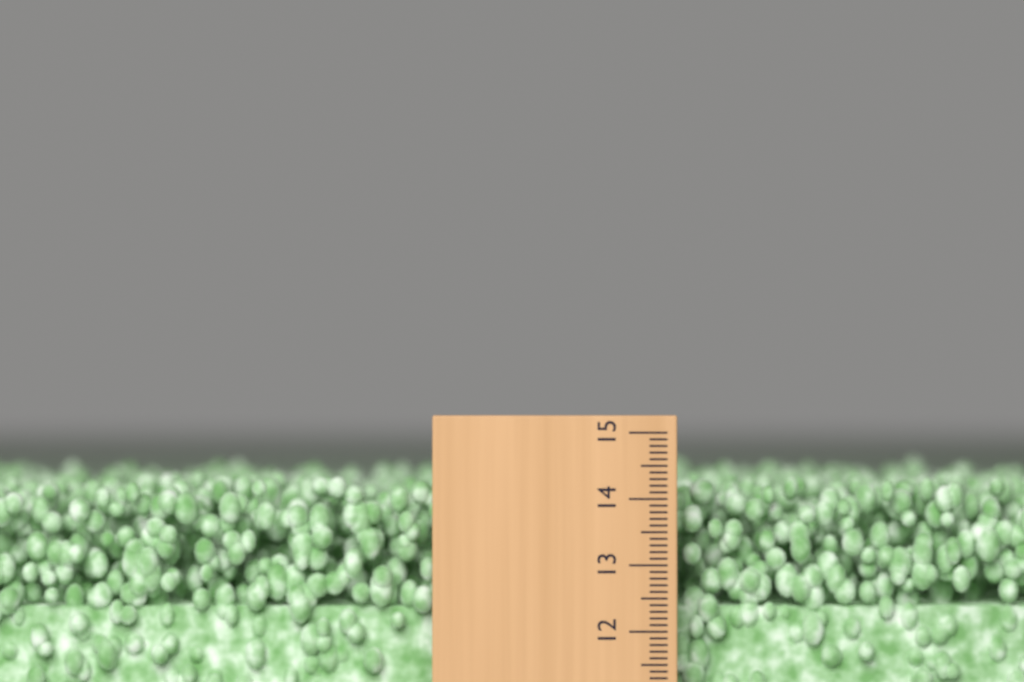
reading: 14.3 (no unit)
